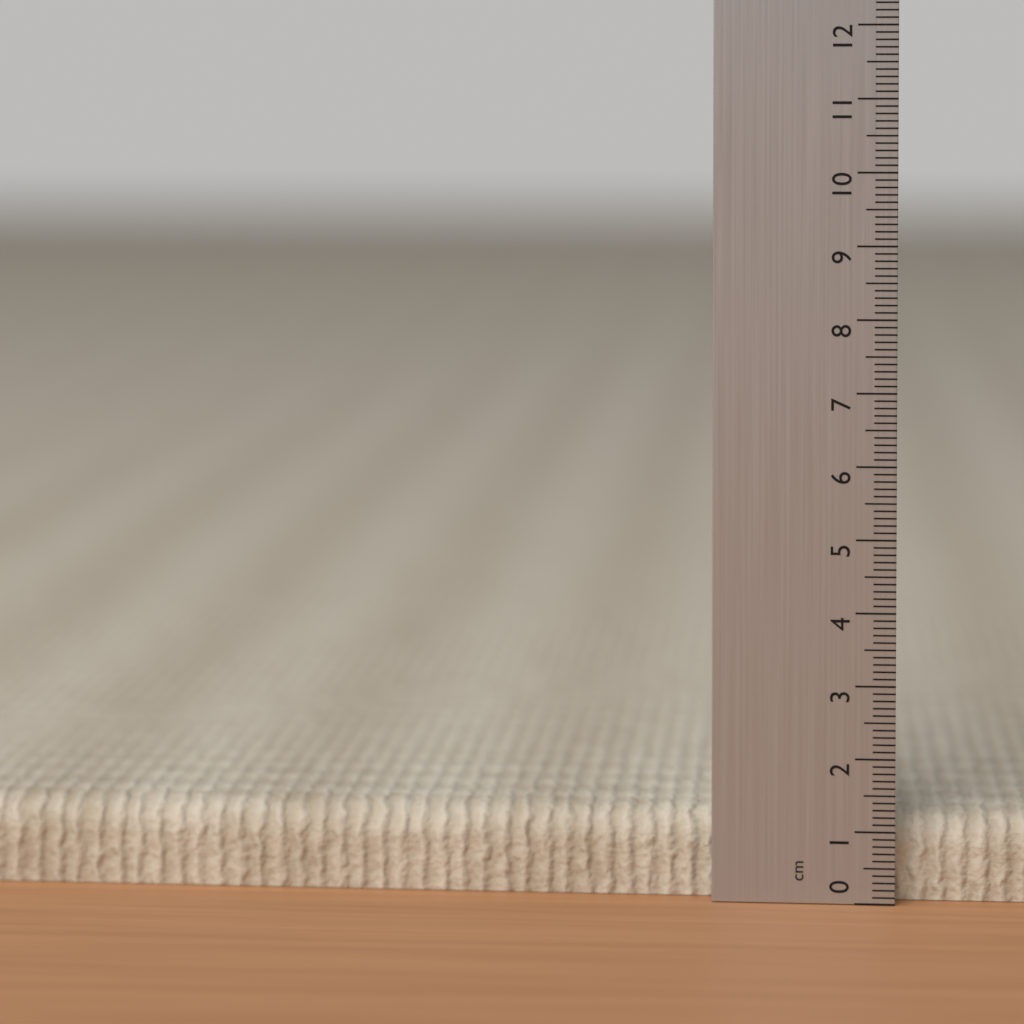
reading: 1.2 cm
